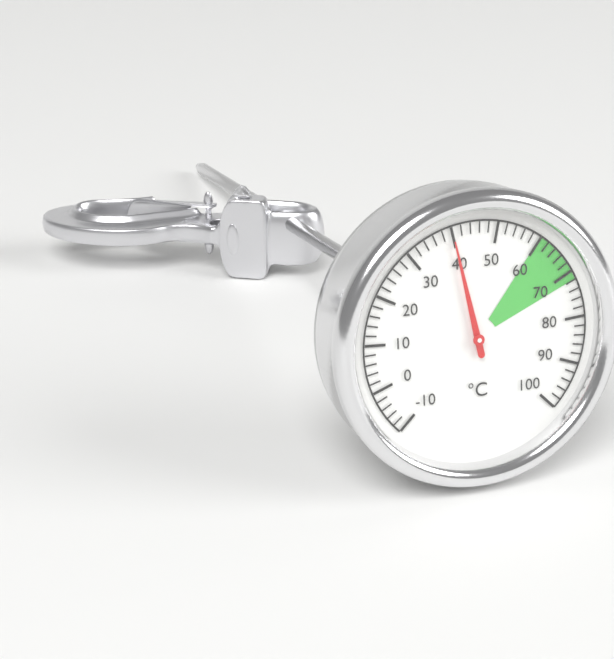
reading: 40 °C
